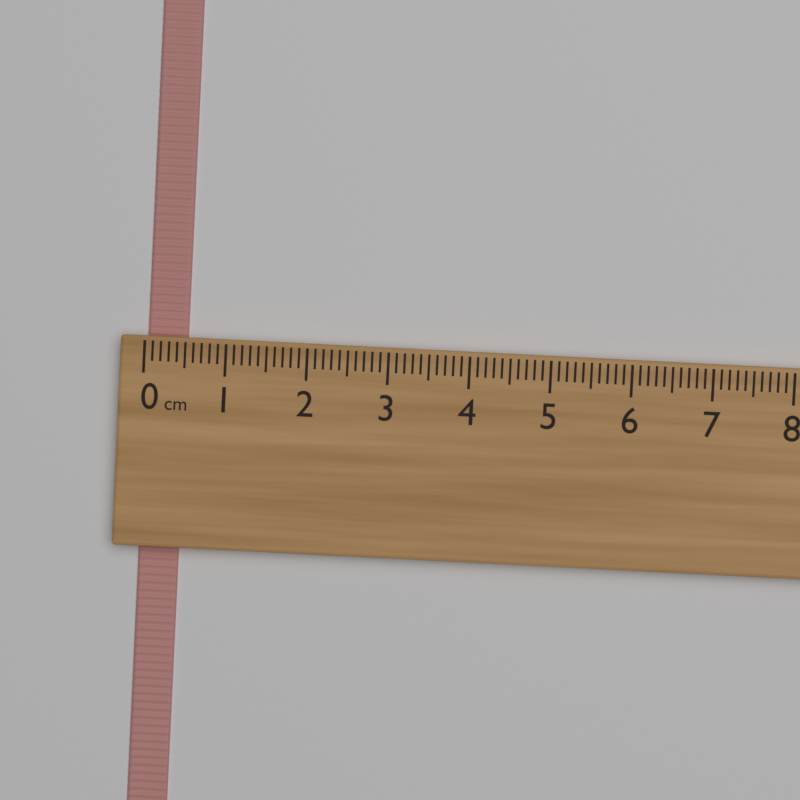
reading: 0.5 cm
